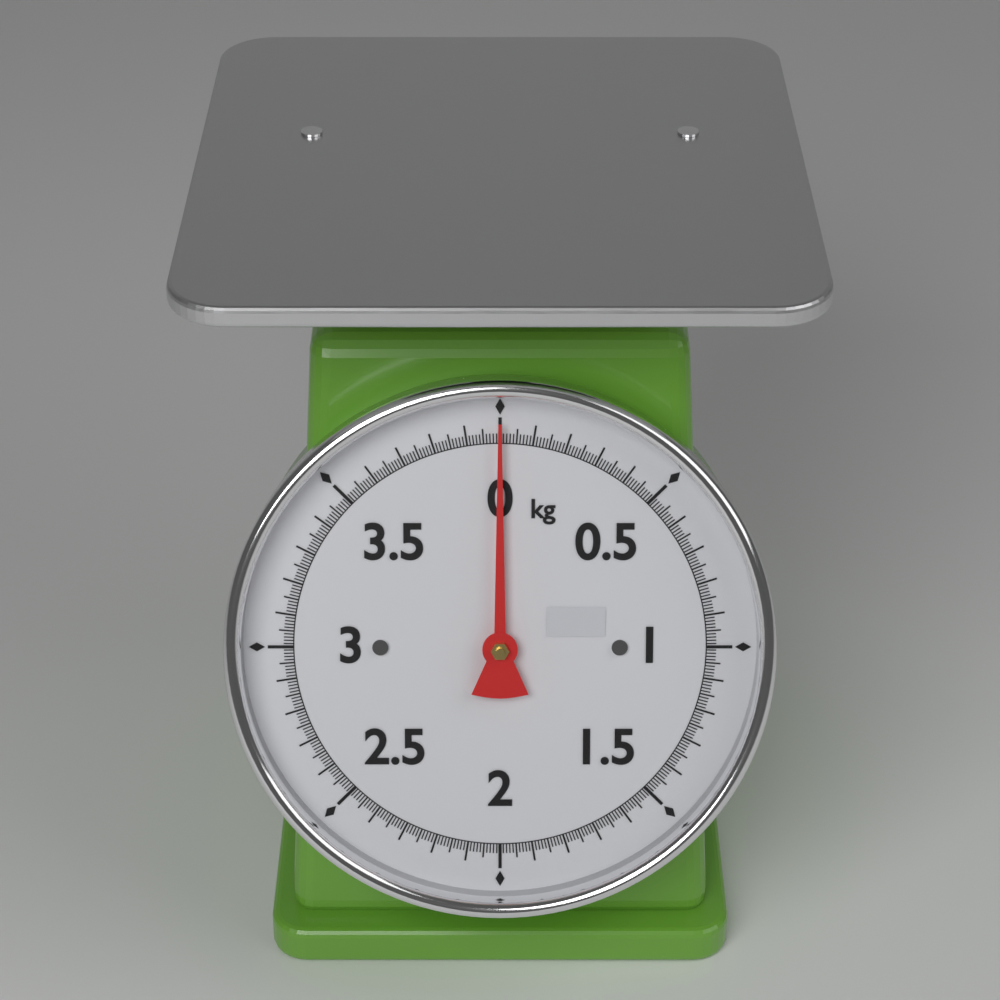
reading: 0.00 kg
